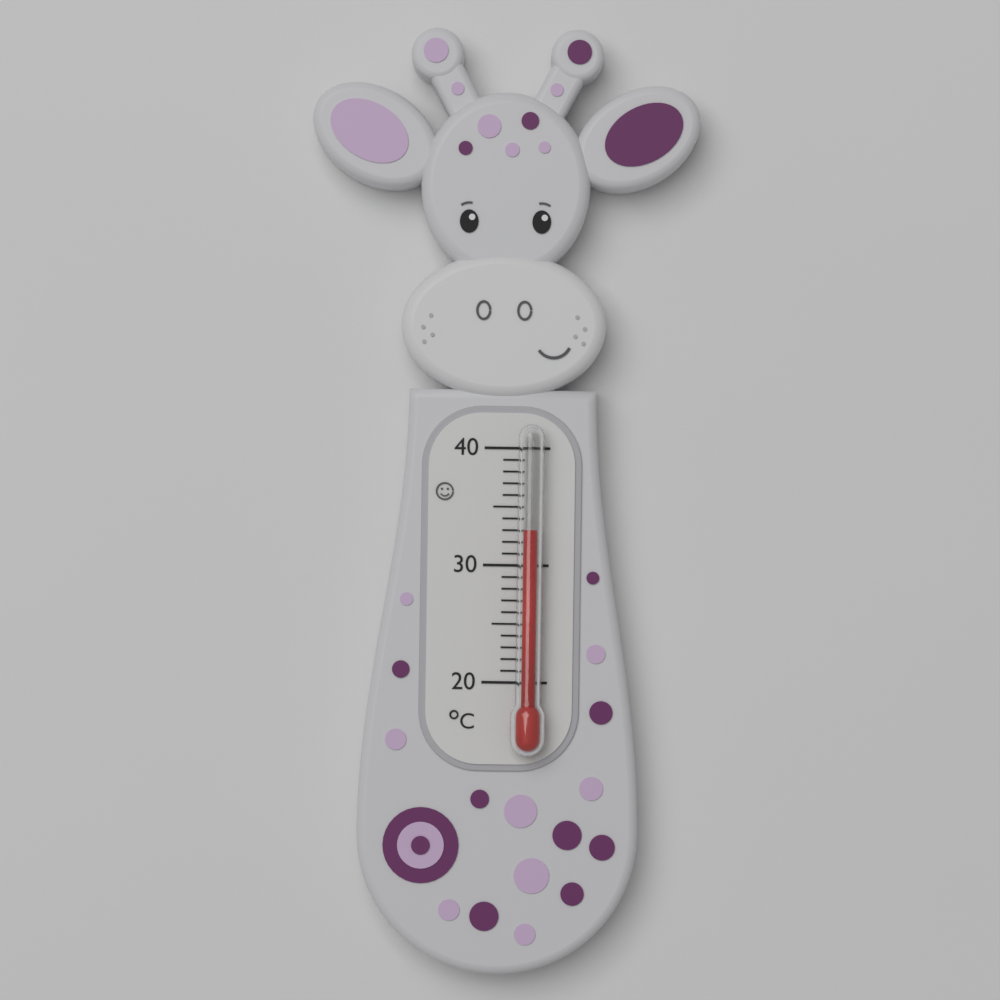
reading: 33 °C
